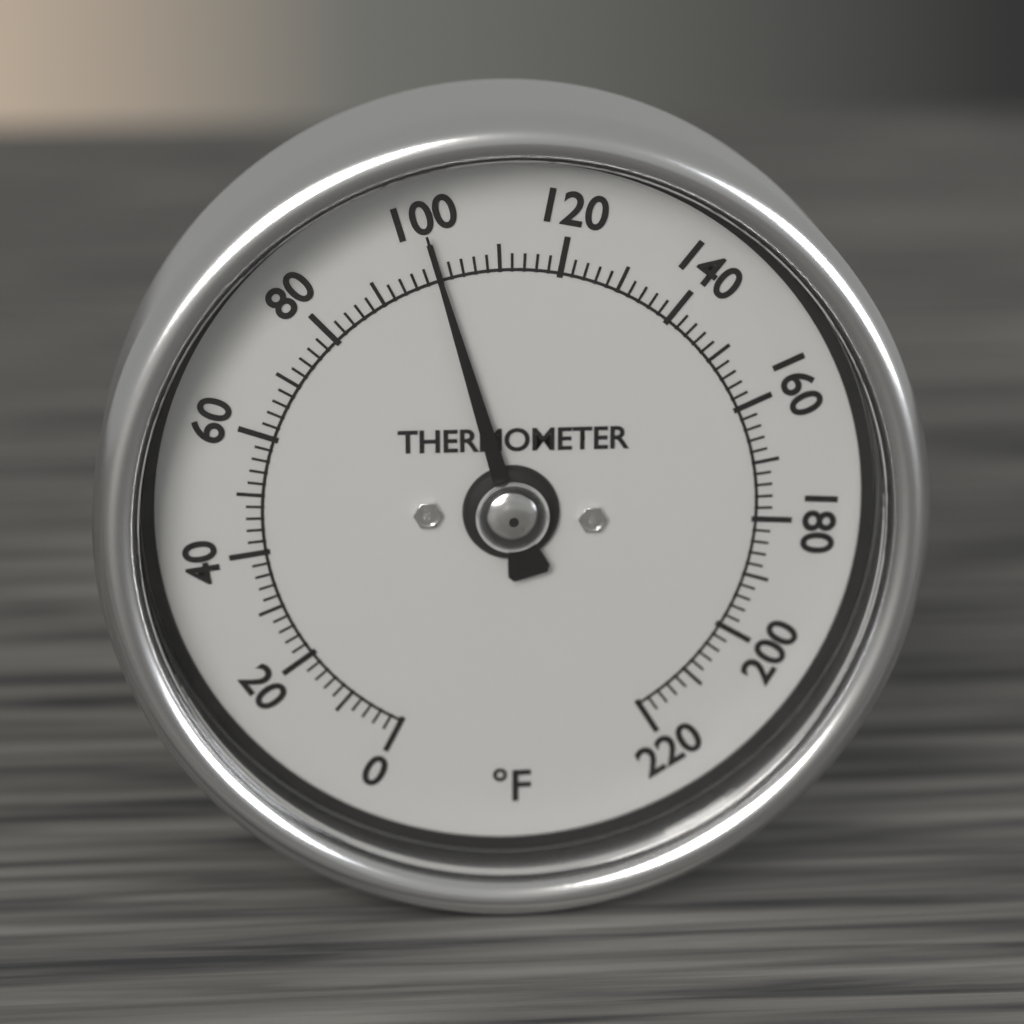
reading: 100 °F
